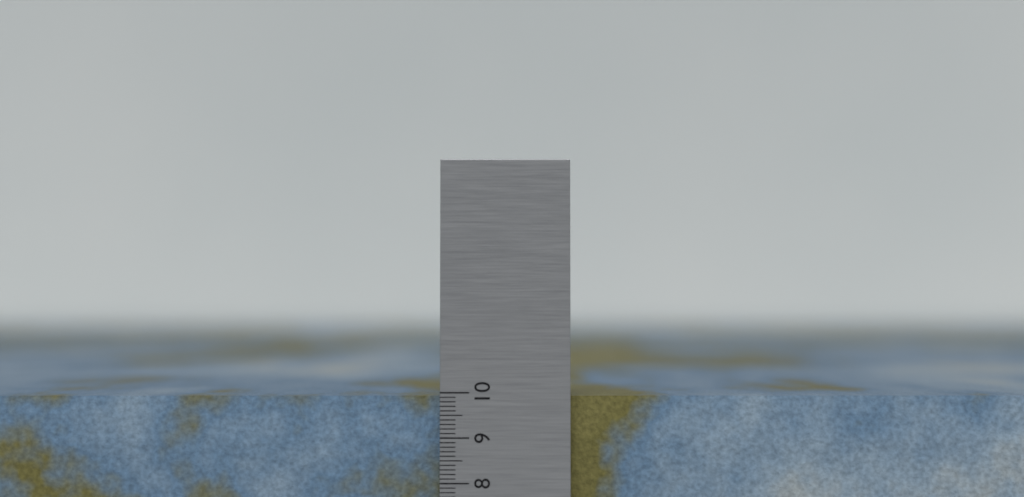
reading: 9.9 (no unit)
